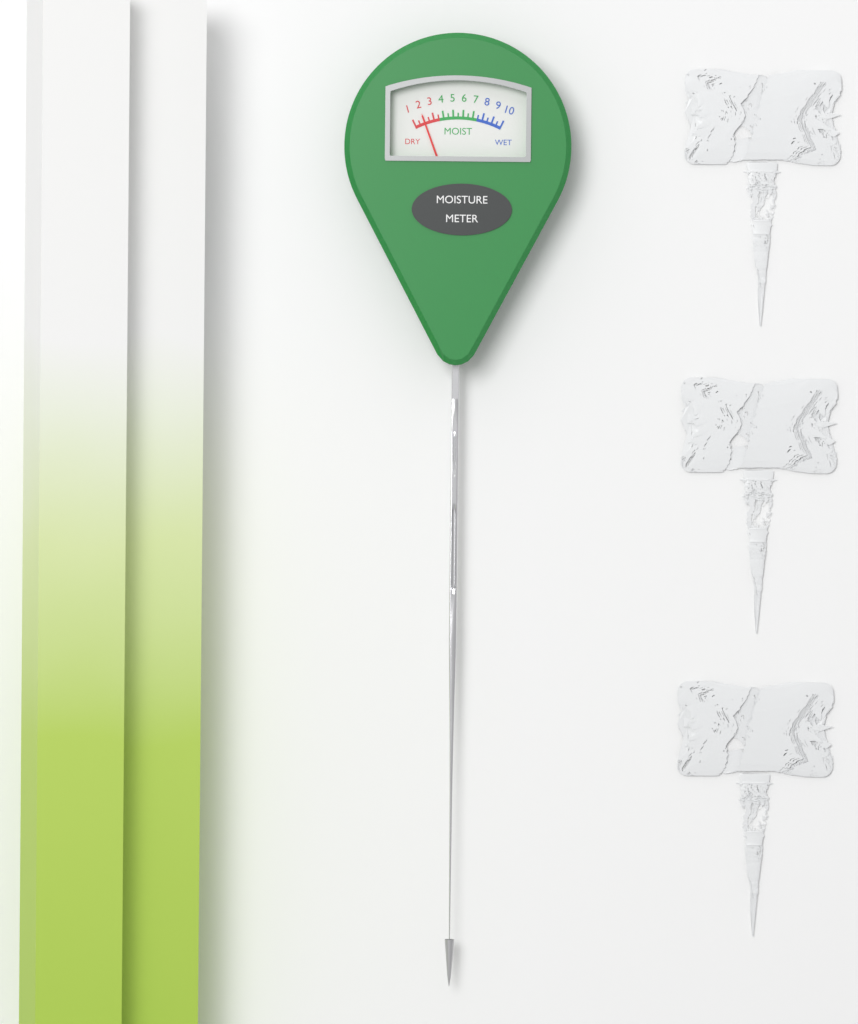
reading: 2.0 (no unit)
